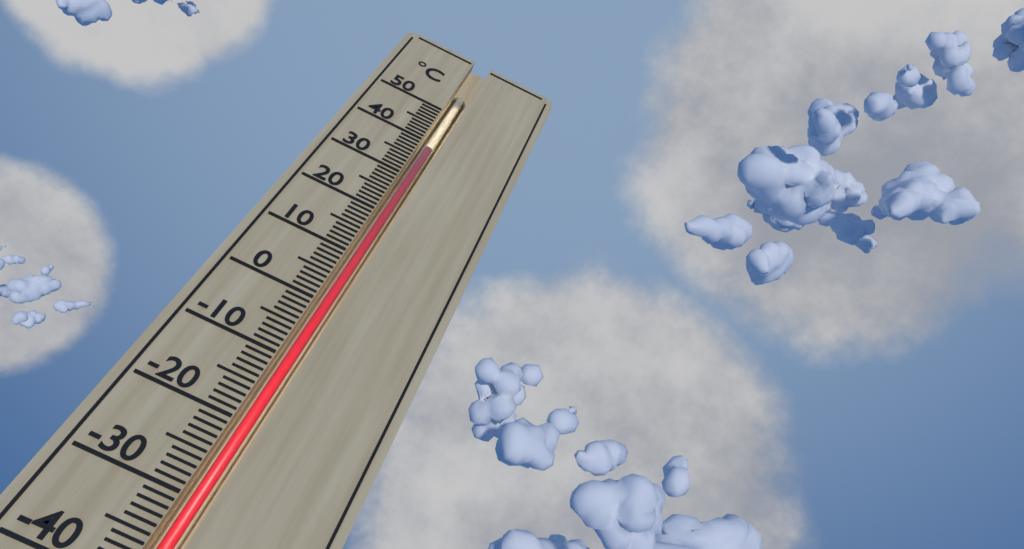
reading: 39 °C
